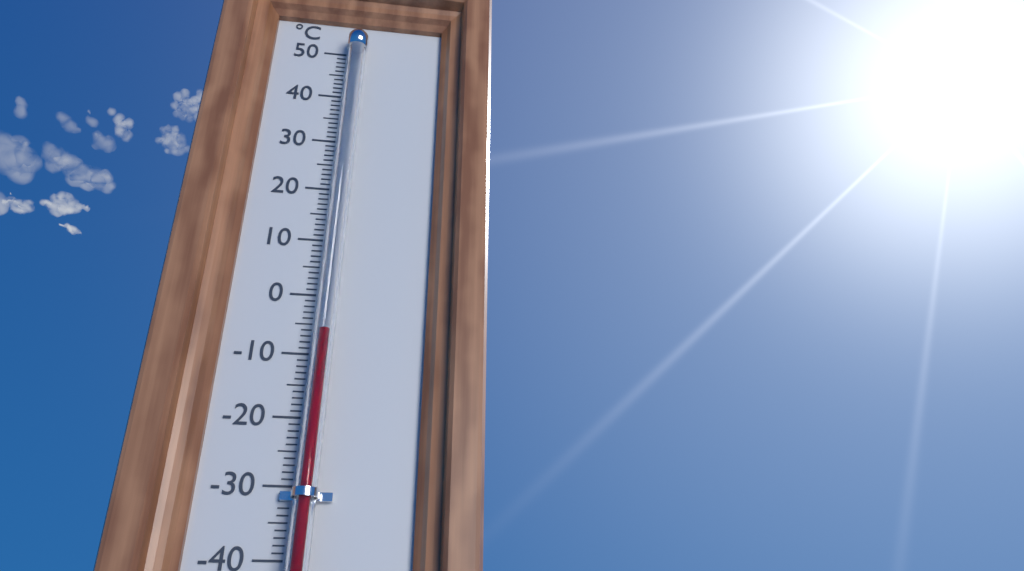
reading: -7 °C
